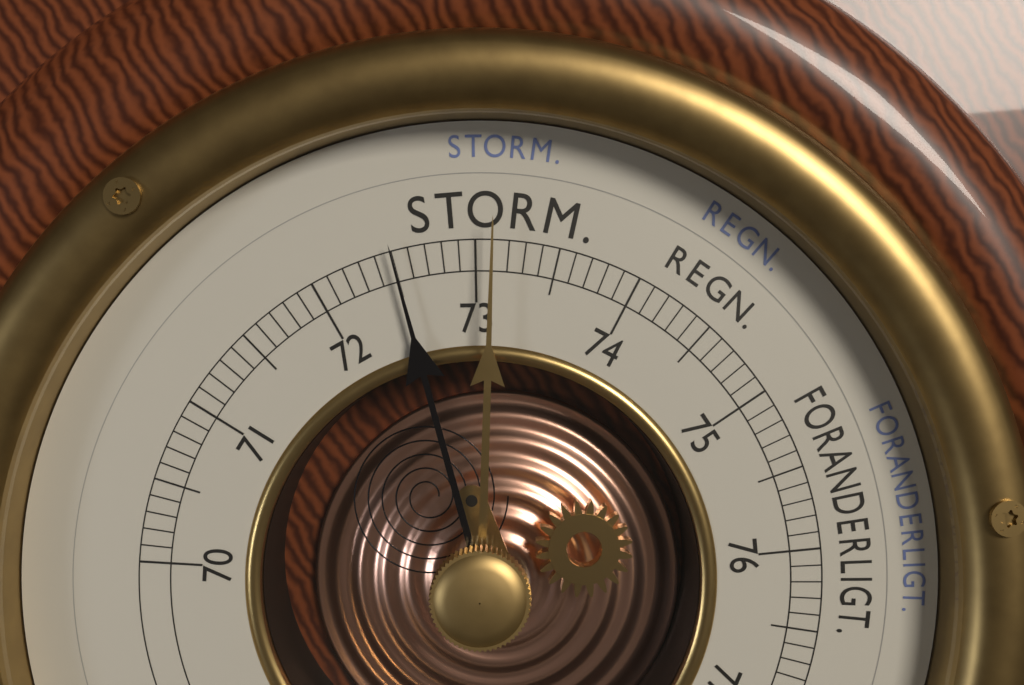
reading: 72.5 cm
